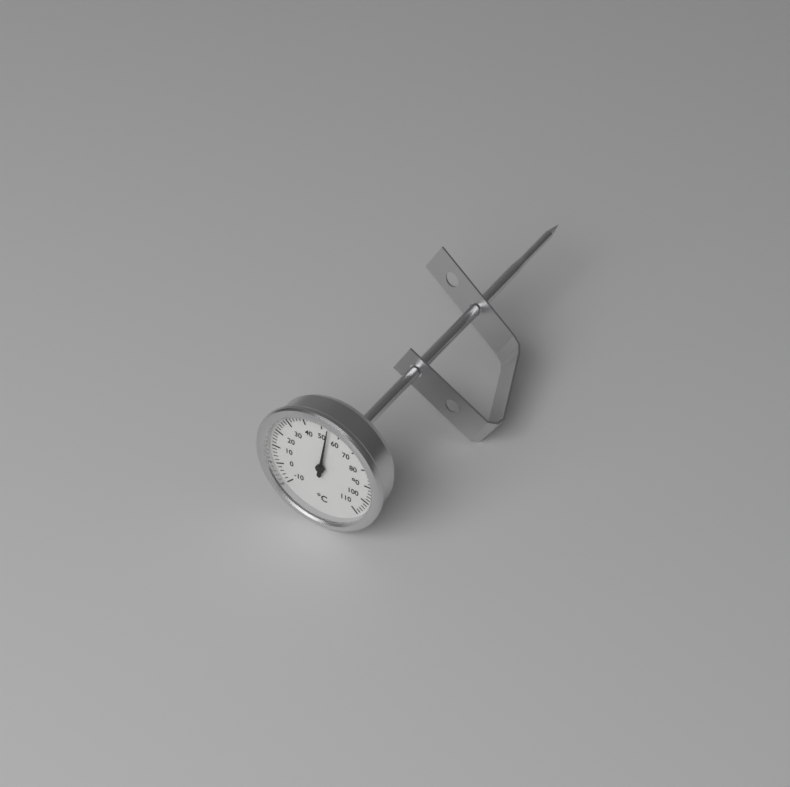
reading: 54 °C
